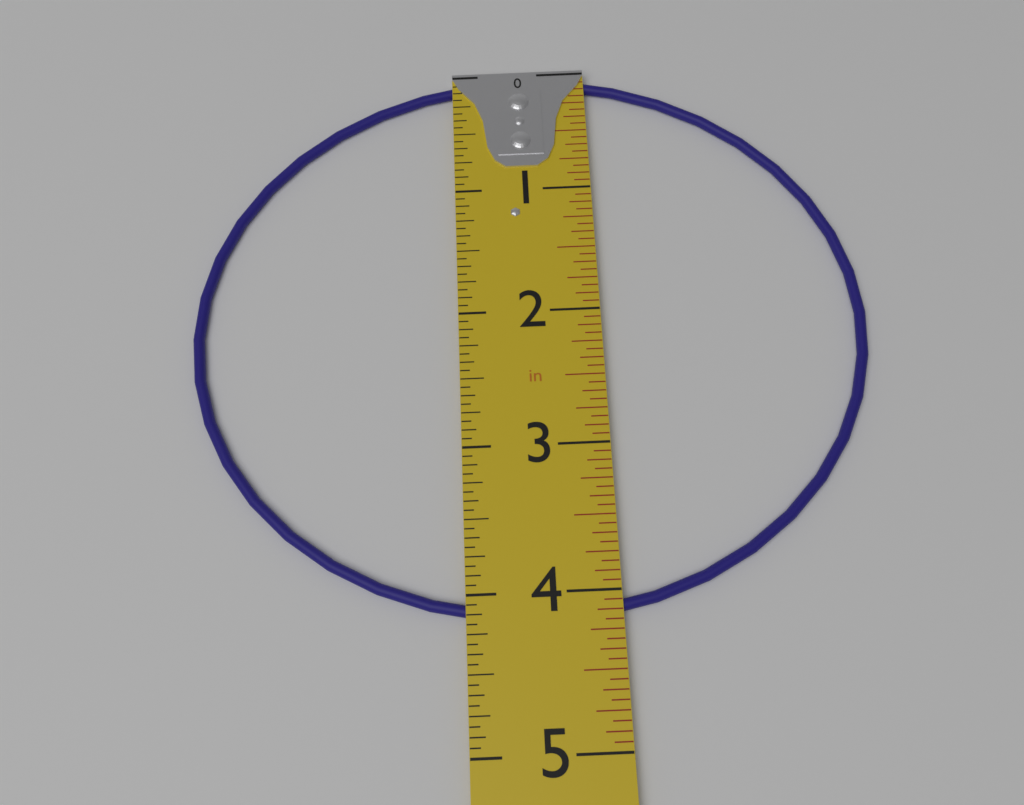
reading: 4.1875 in
